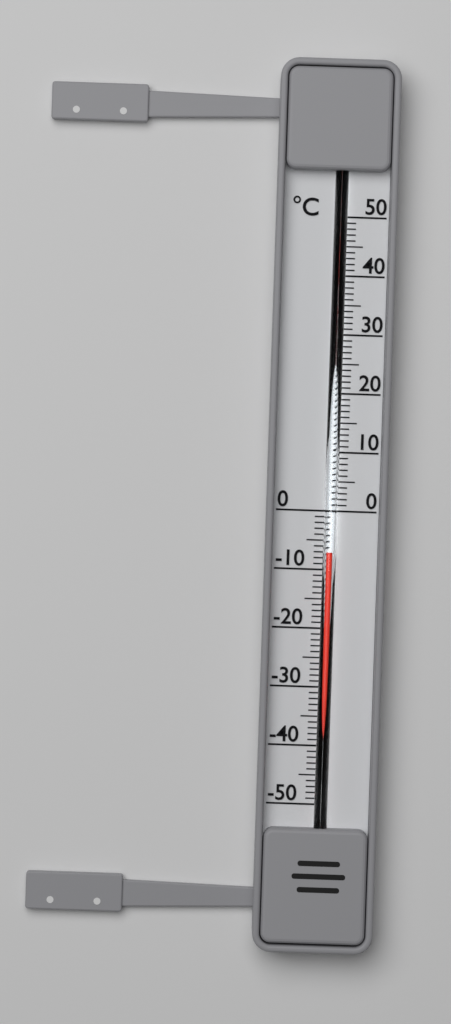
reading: -7 °C
